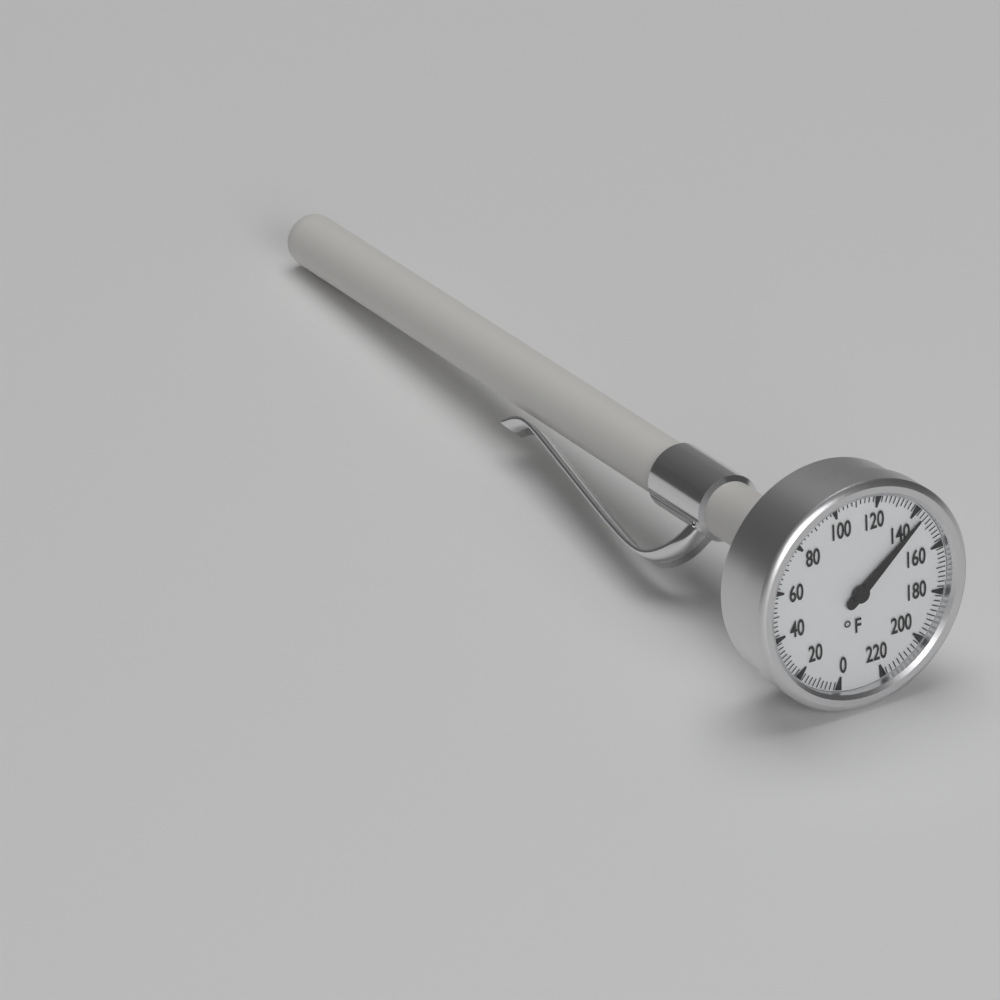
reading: 144 °F
